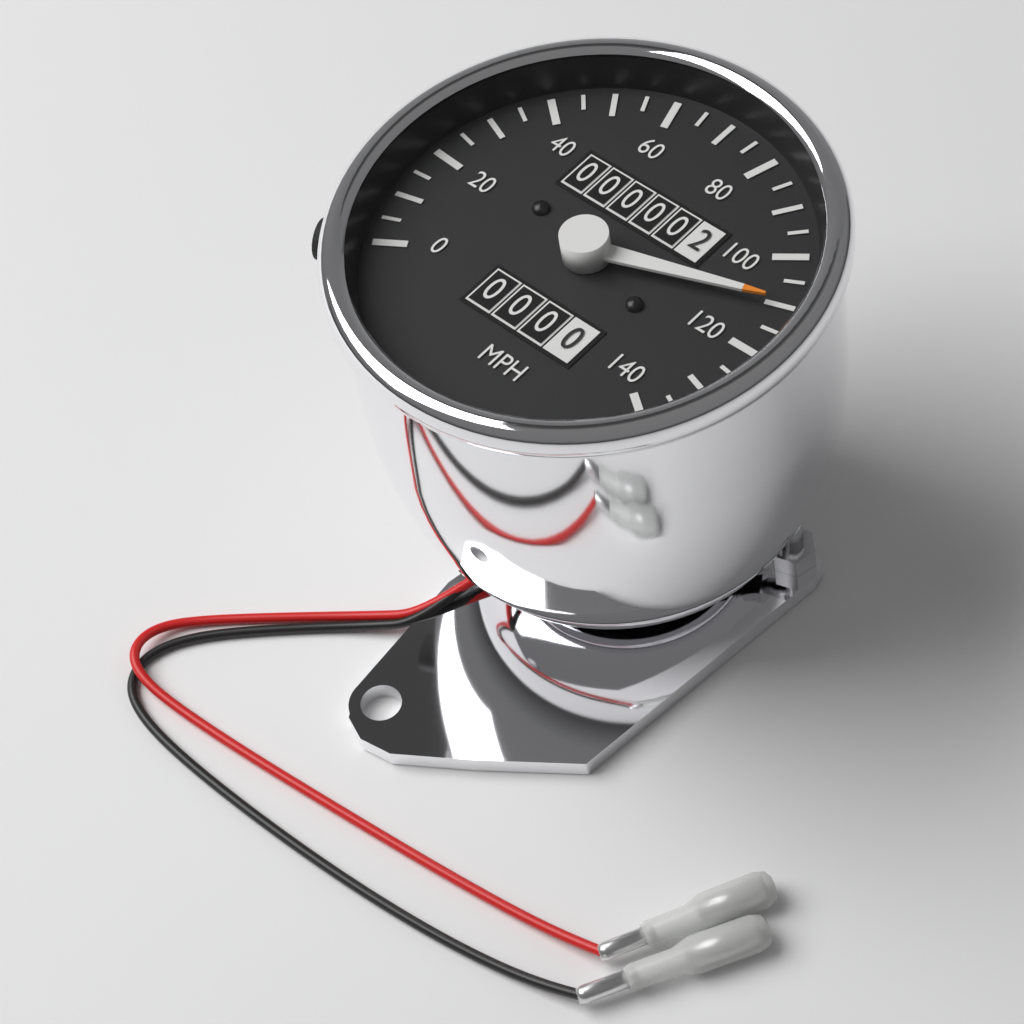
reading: 110 mph
